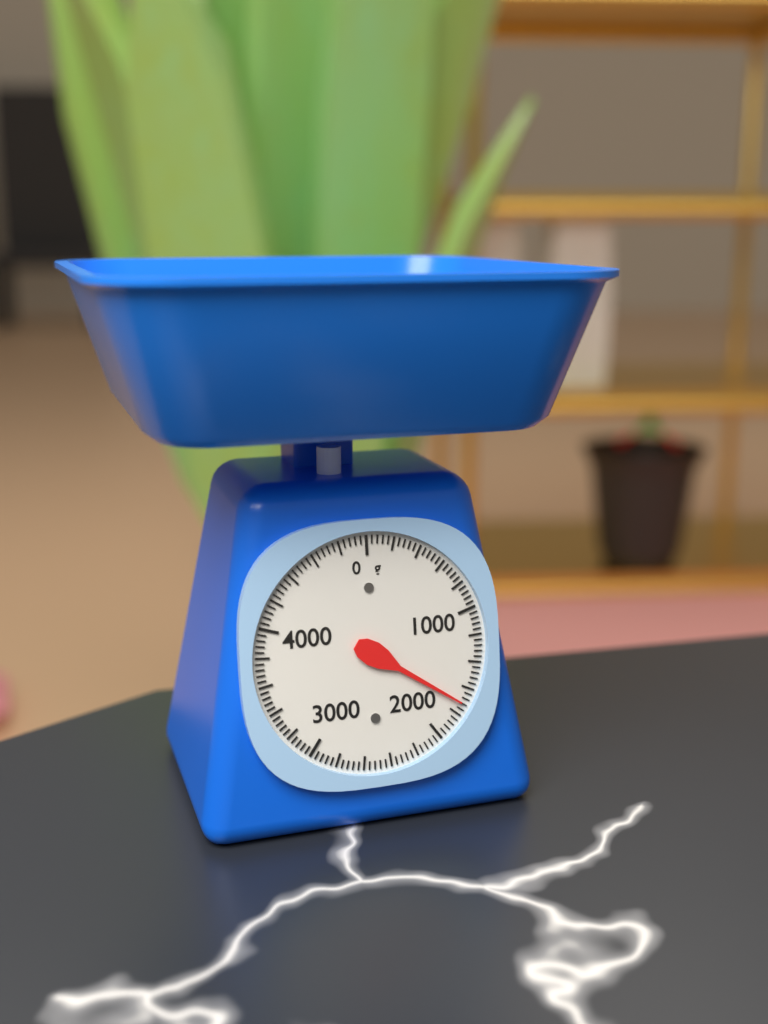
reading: 1720 g
